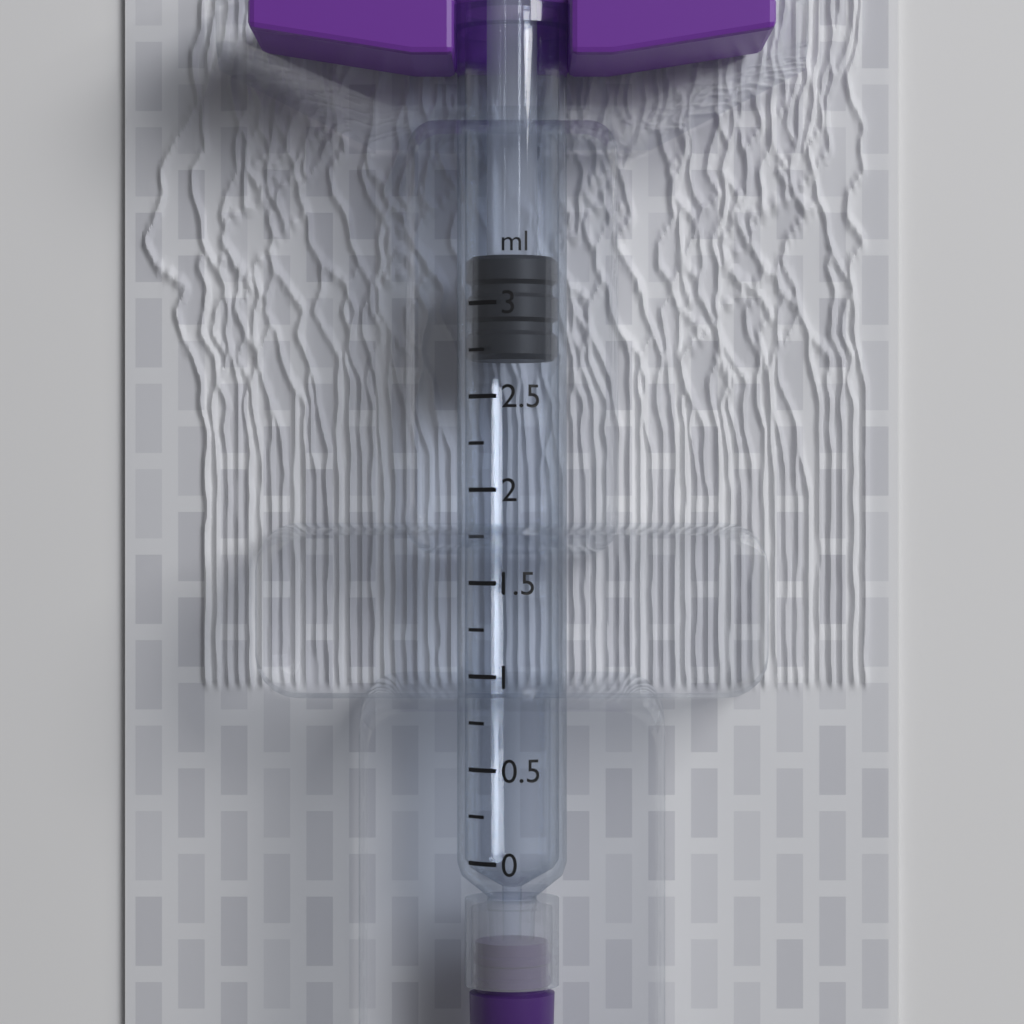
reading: 2.70 ml
